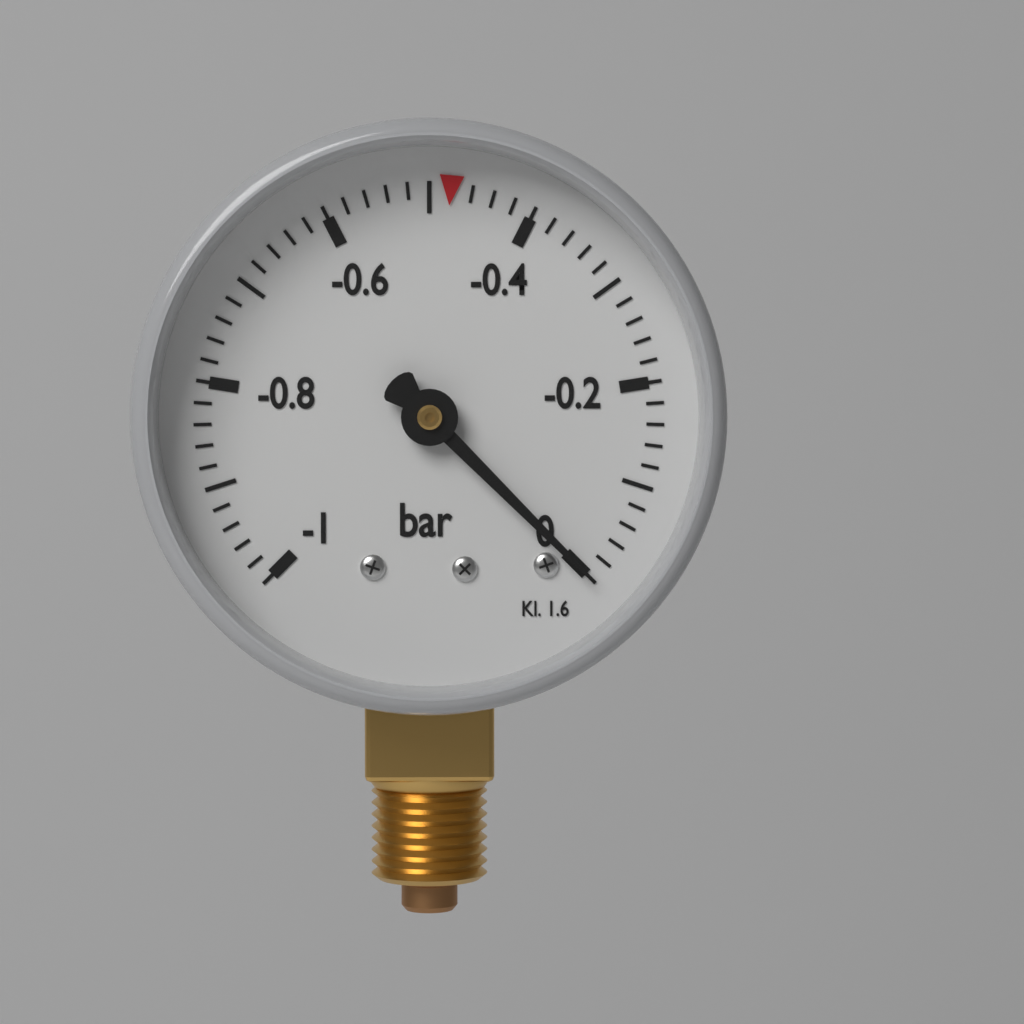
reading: 0.00 bar
